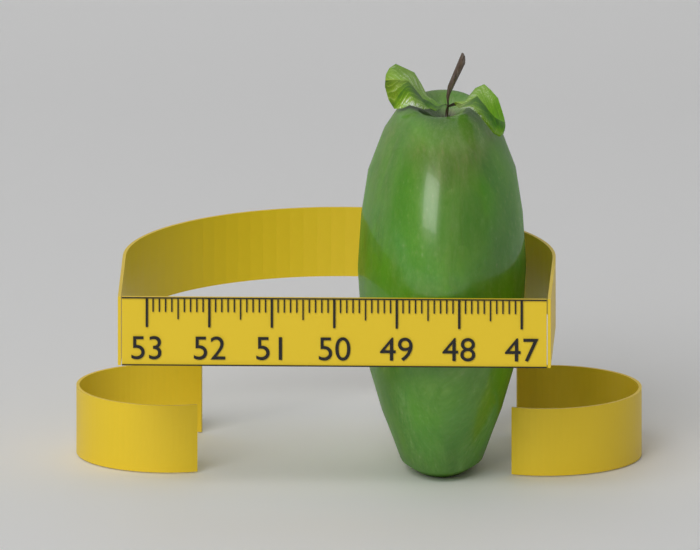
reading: 49.7 (no unit)
